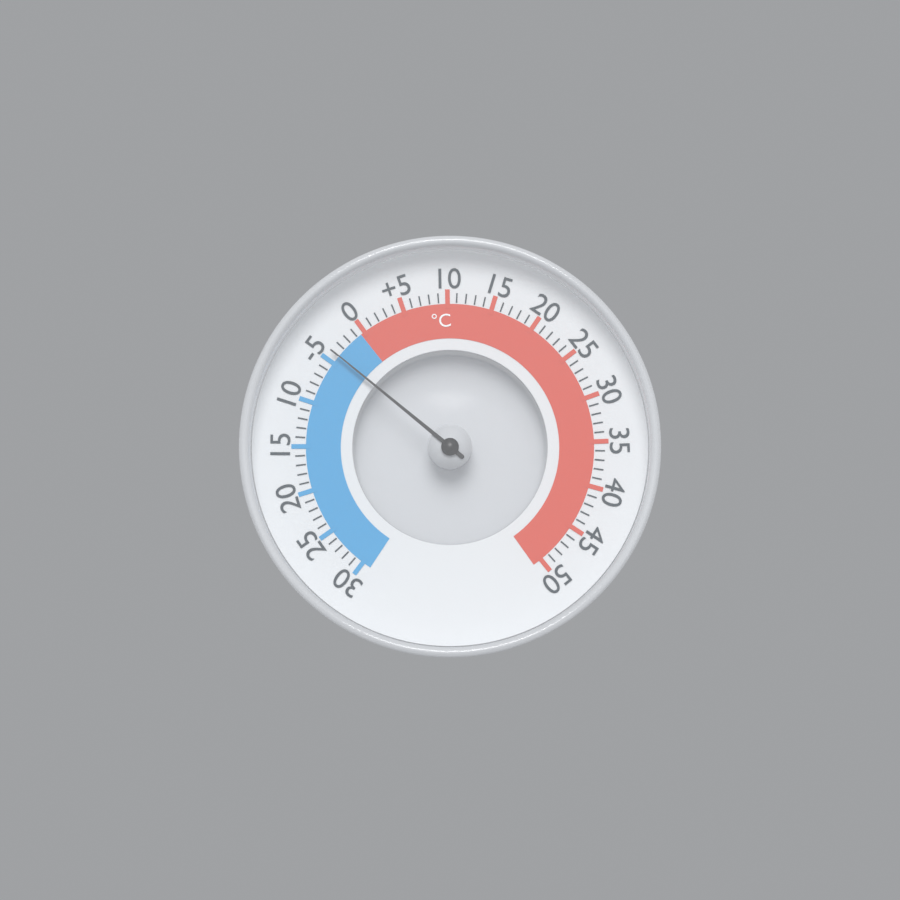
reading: -4 °C
